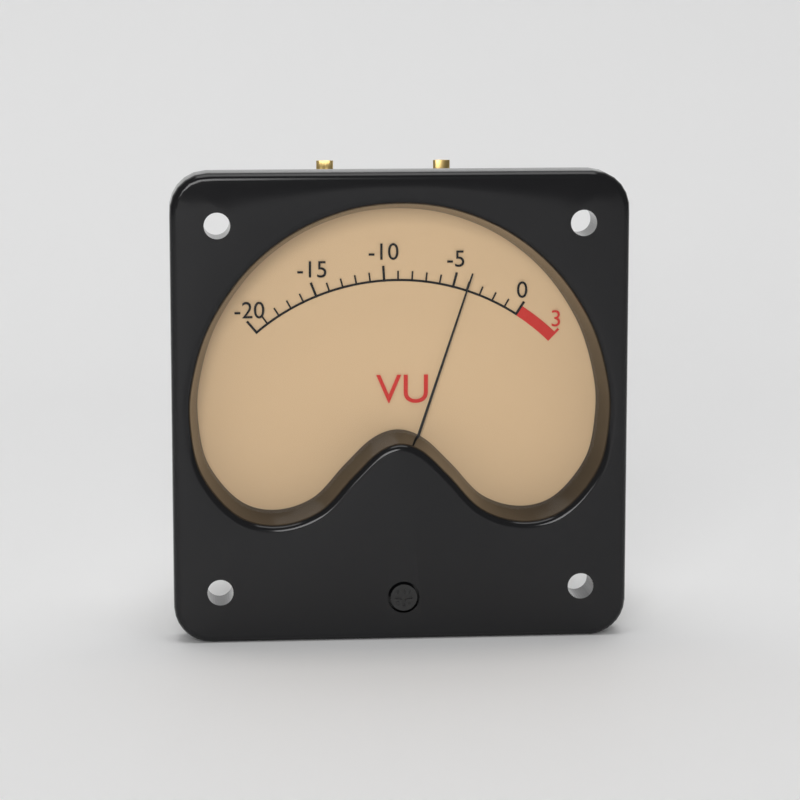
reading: -4 VU
